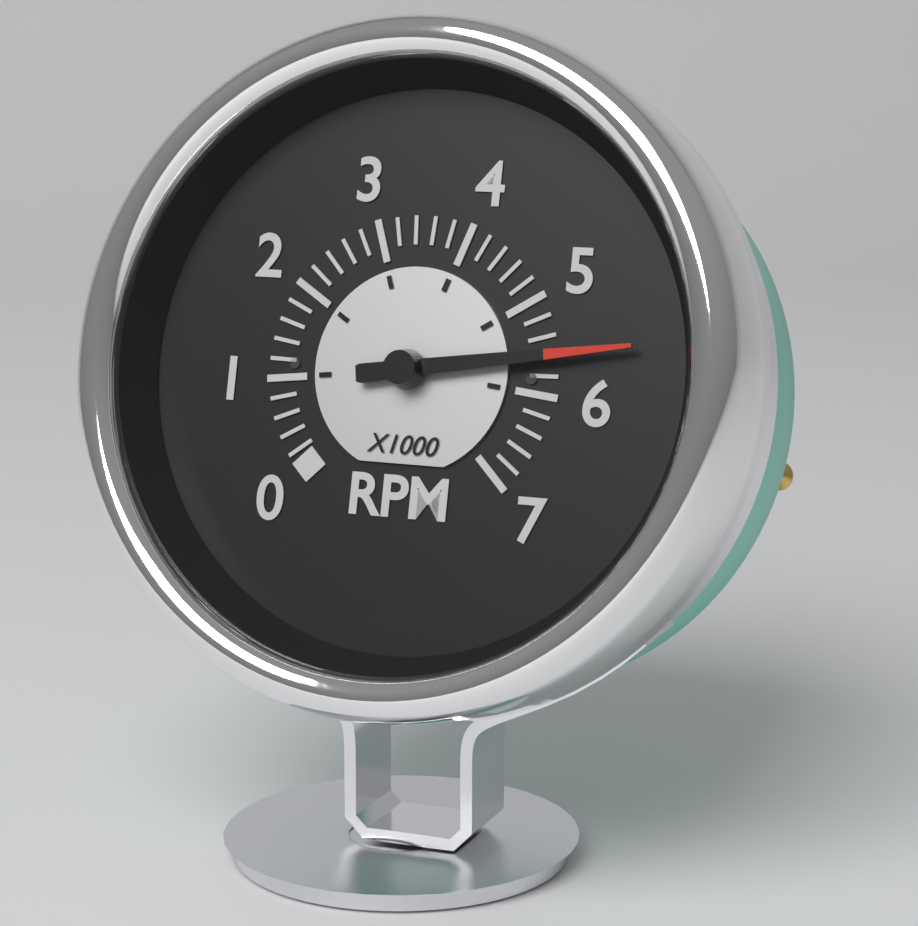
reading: 5600 RPM
